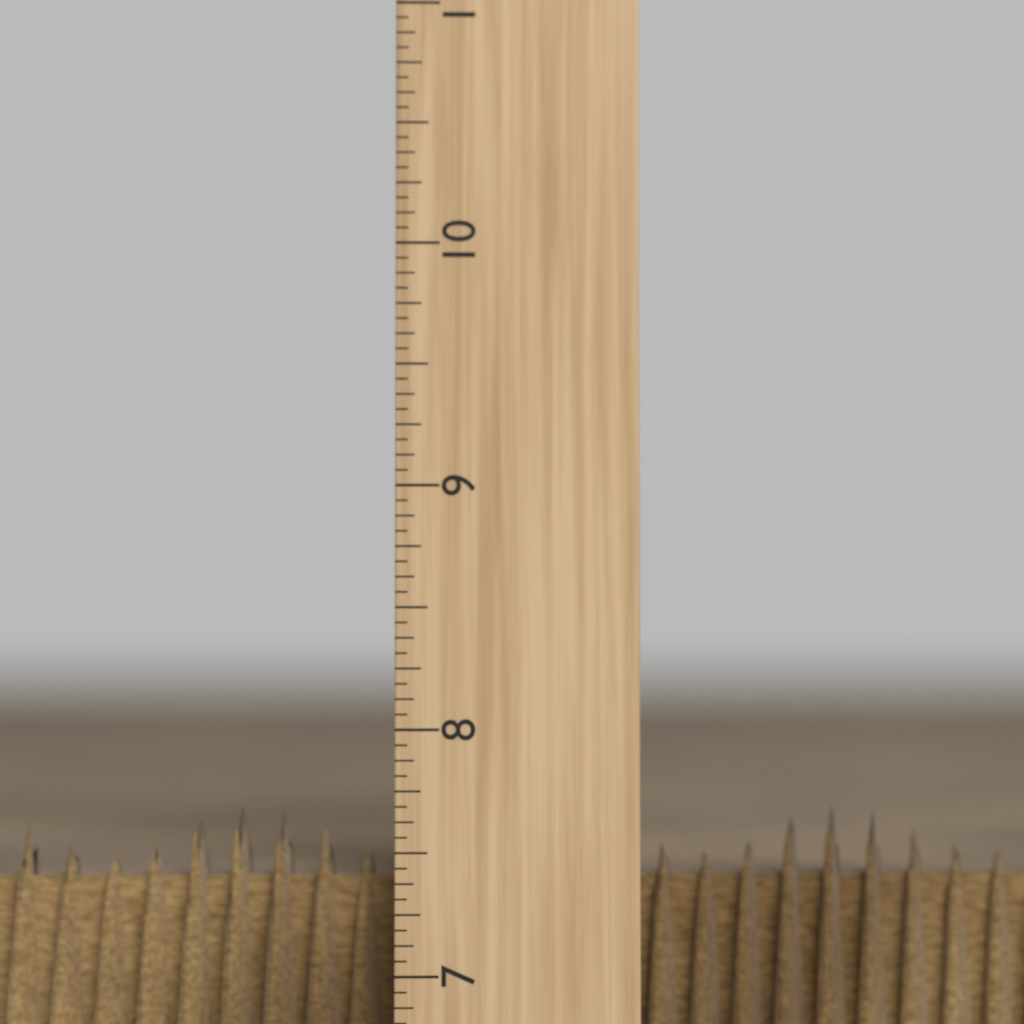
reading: 7.6875 inch
